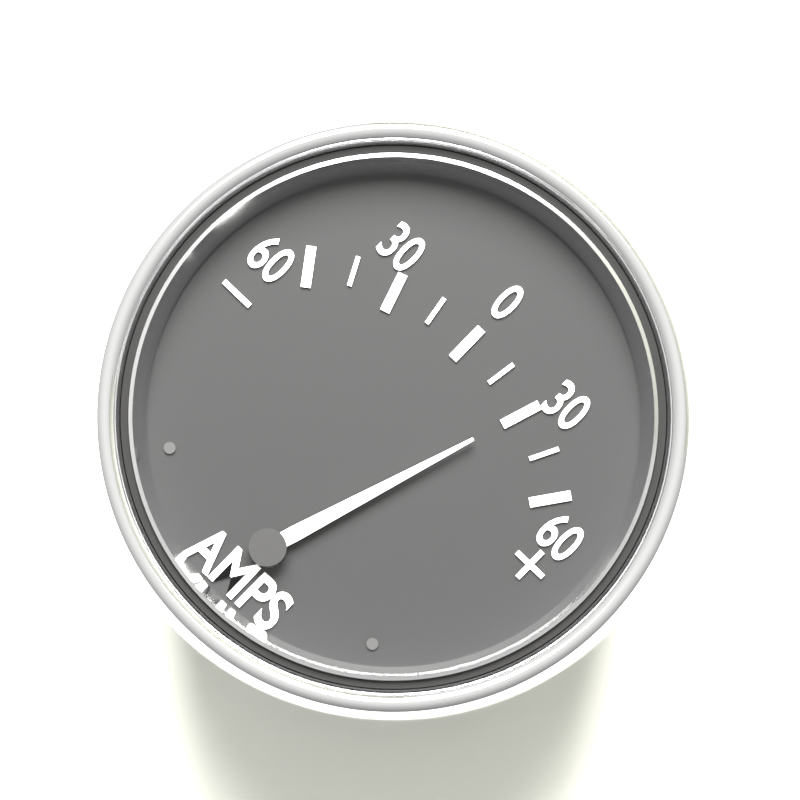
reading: 30 A
